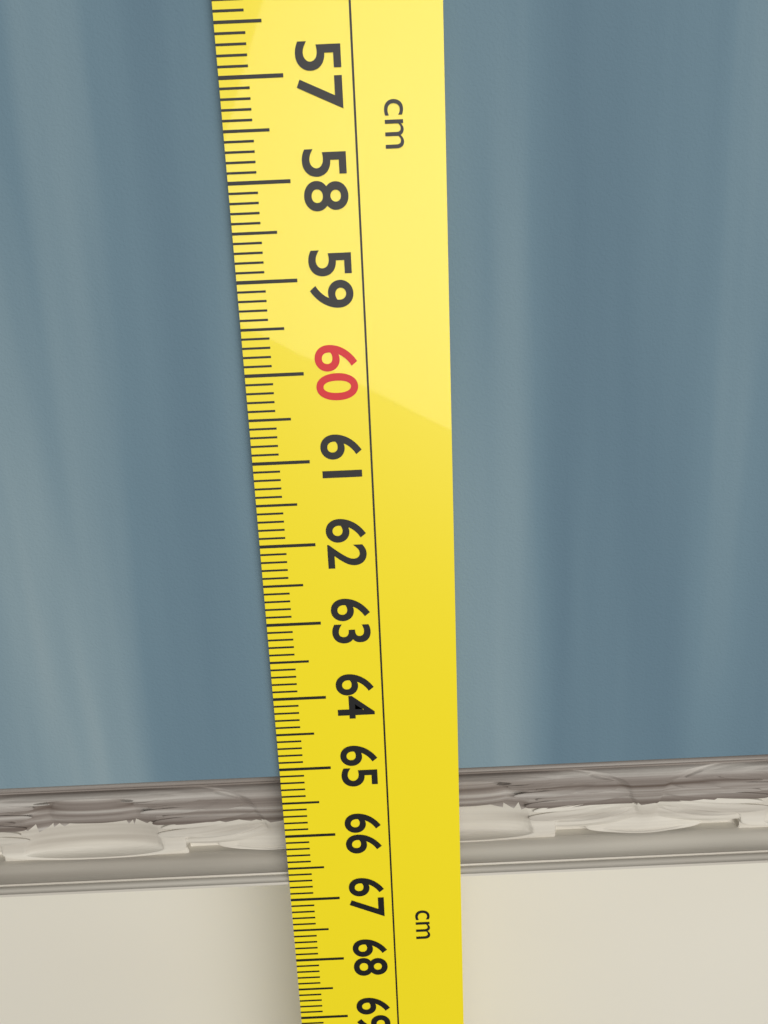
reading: 66.8 cm
